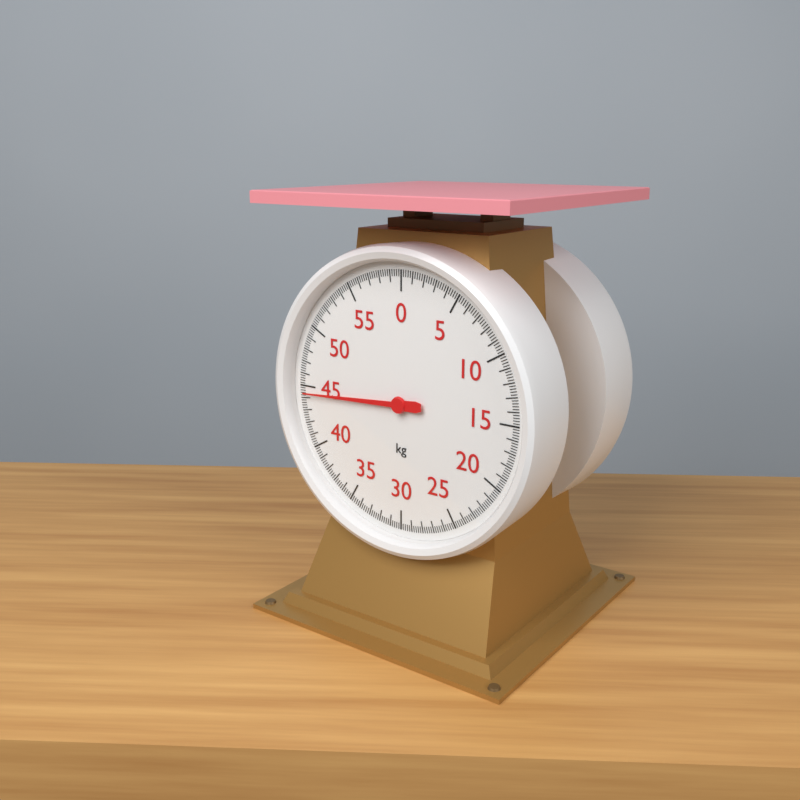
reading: 44.4 kg
